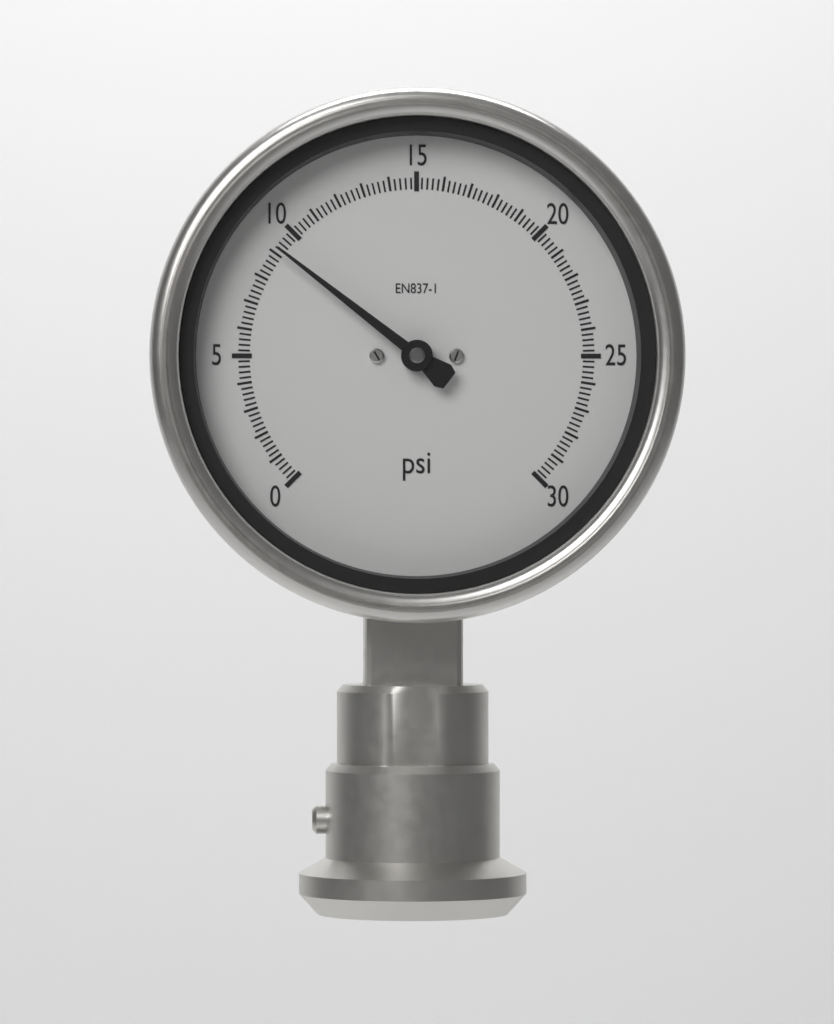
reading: 9.2 psi
